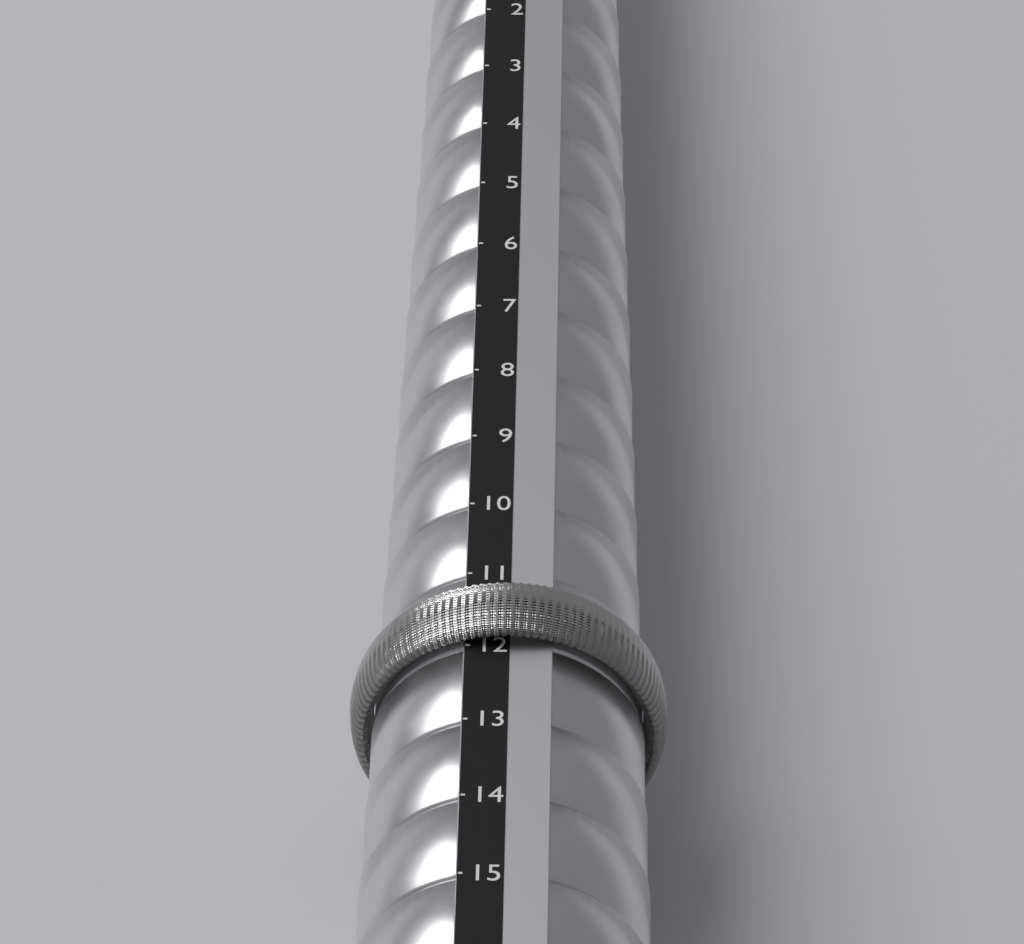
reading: 12 (no unit)
